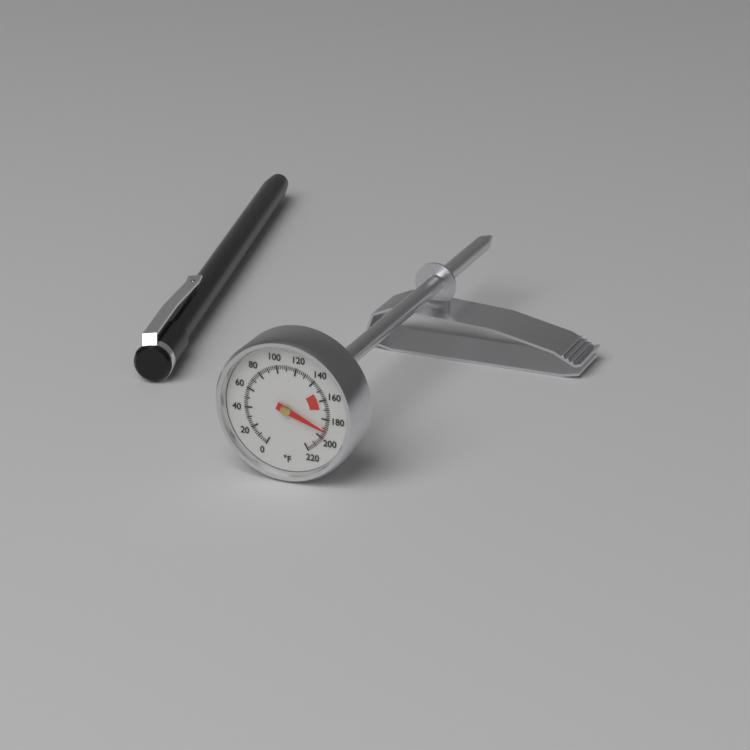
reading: 192 °F
